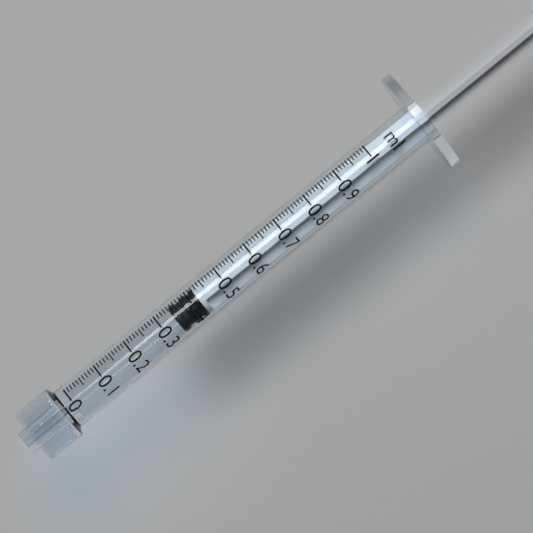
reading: 0.34 ml
